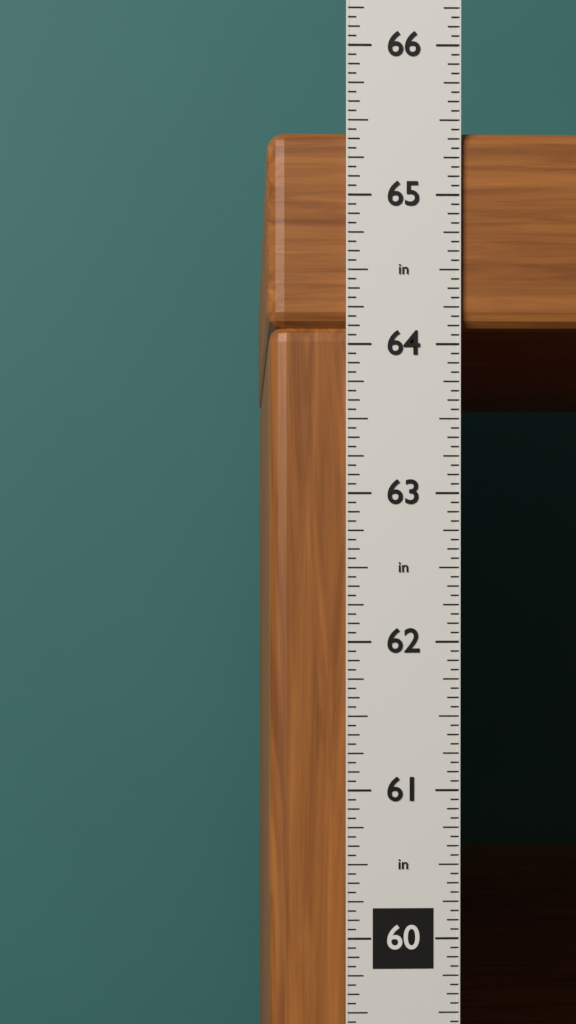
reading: 65.4375 in
